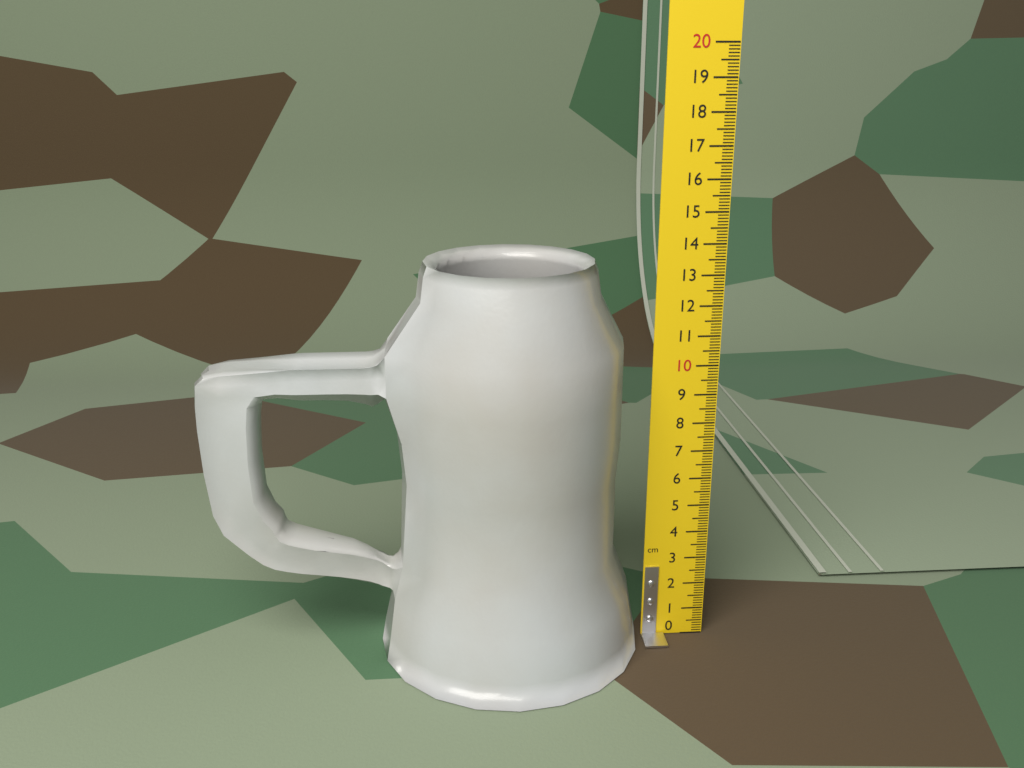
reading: 13.5 cm
